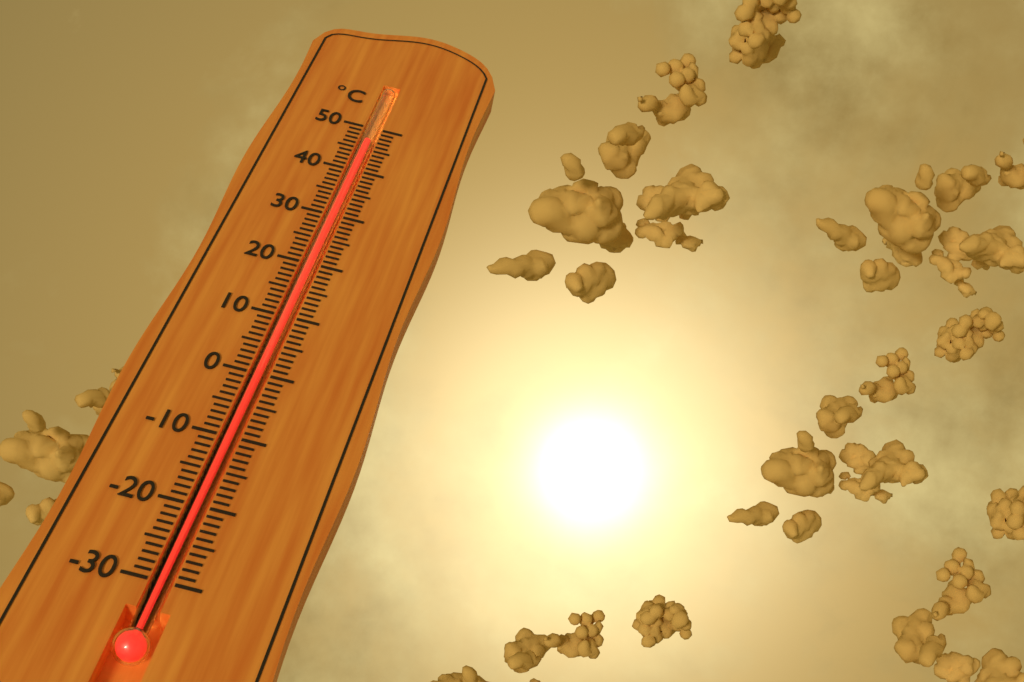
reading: 47 °C
